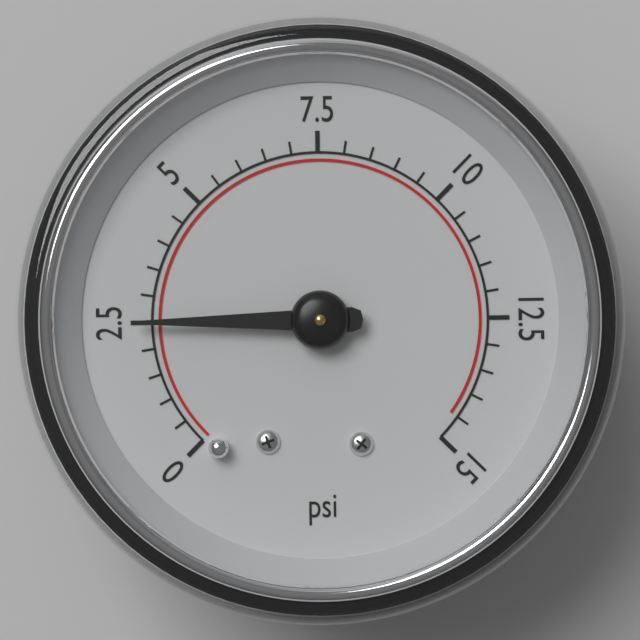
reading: 2.5 psi
